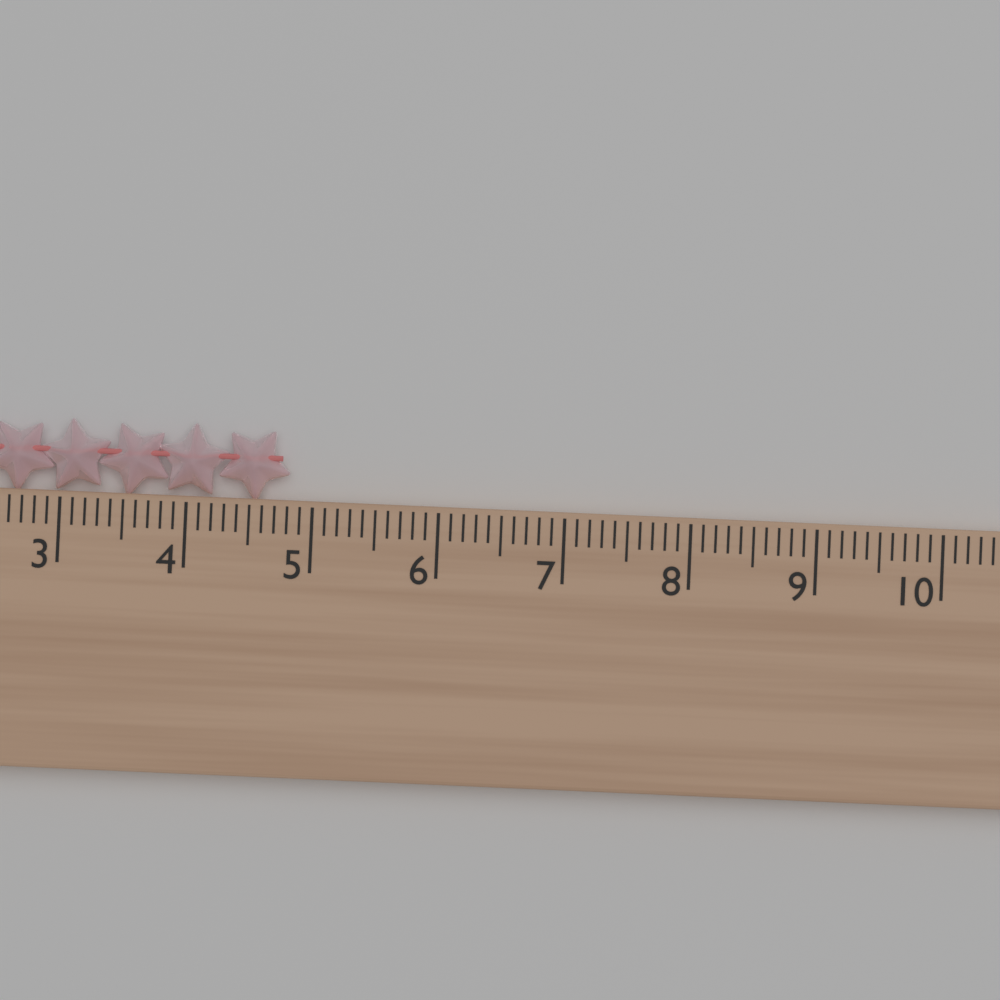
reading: 4.8 cm
